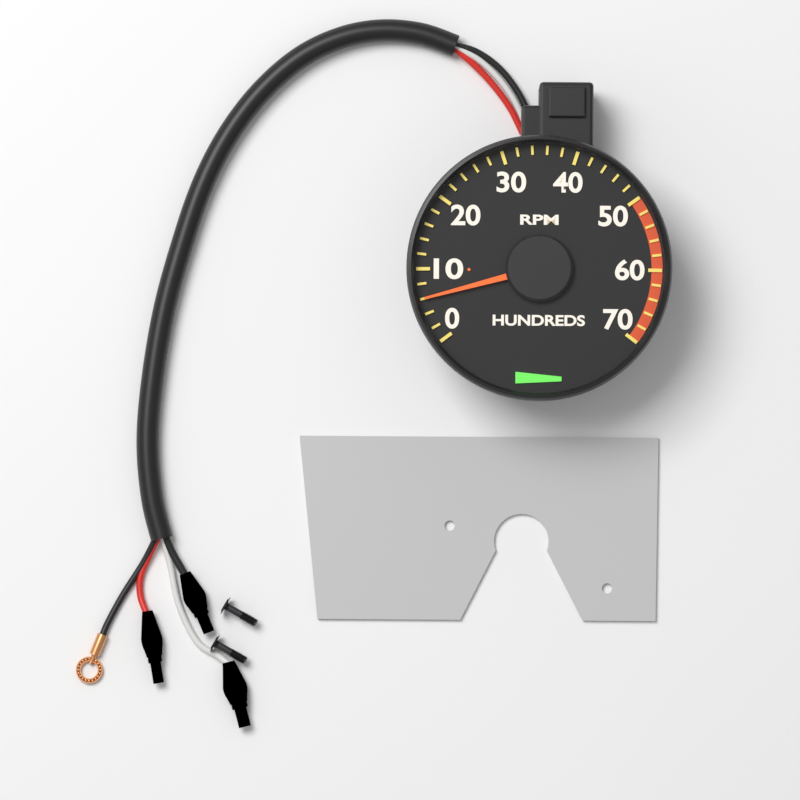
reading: 600 RPM
